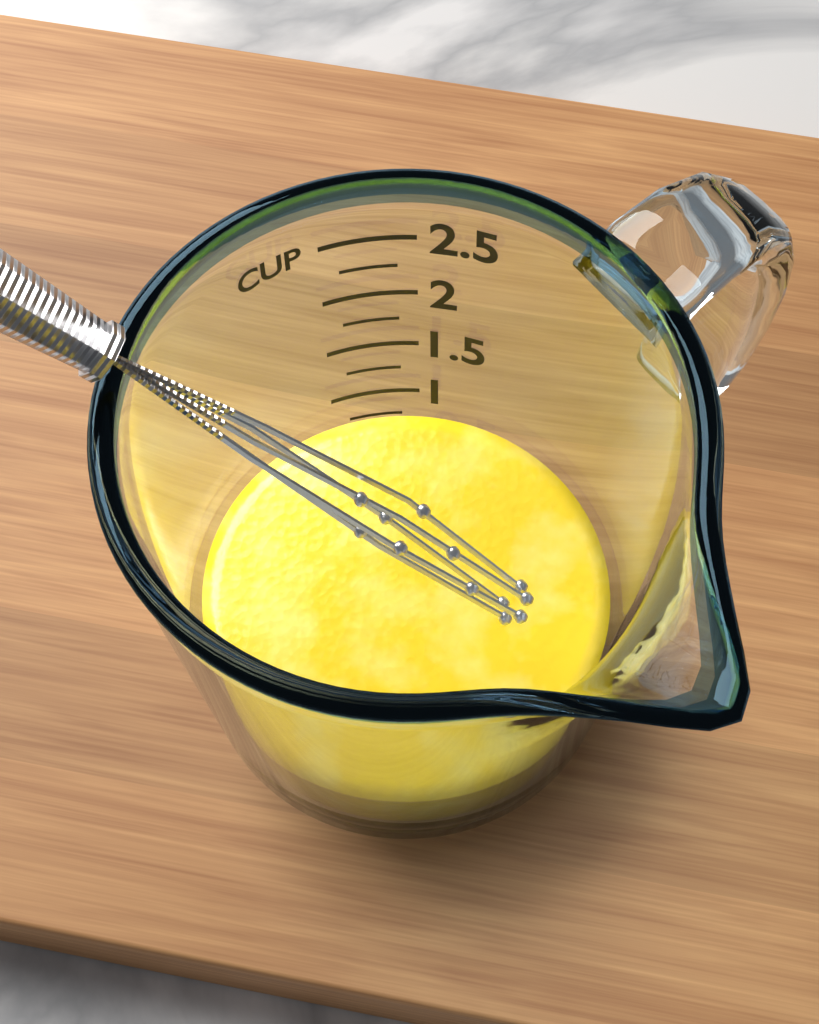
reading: 0.75 cup
